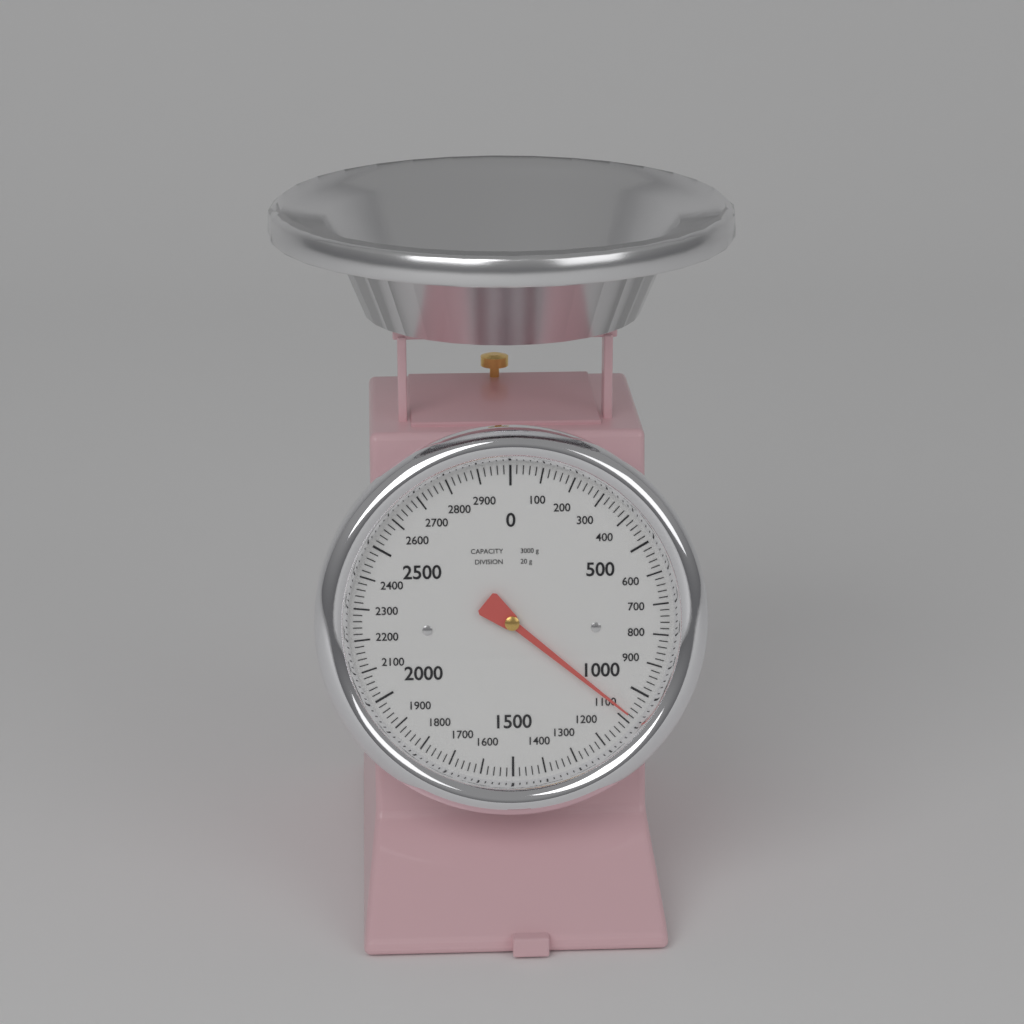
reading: 1080 g
